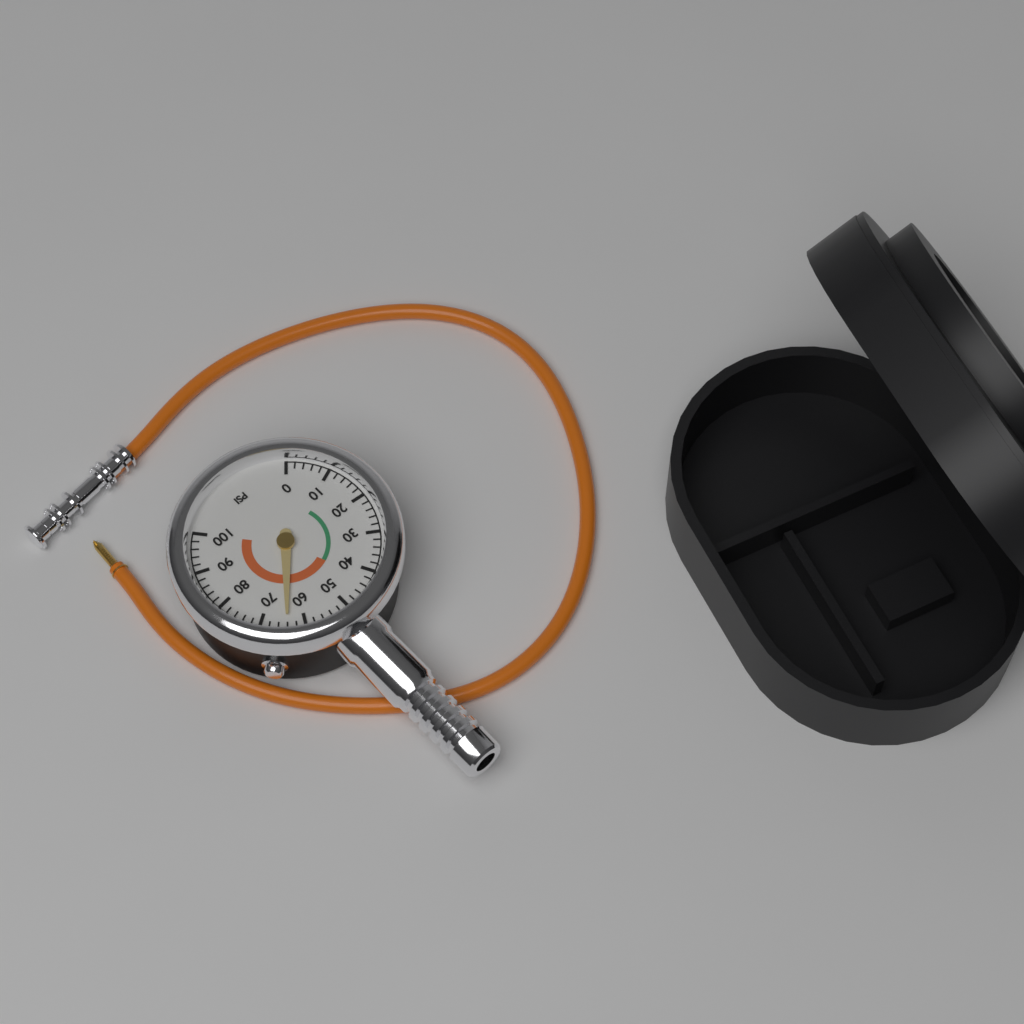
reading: 64 psi
